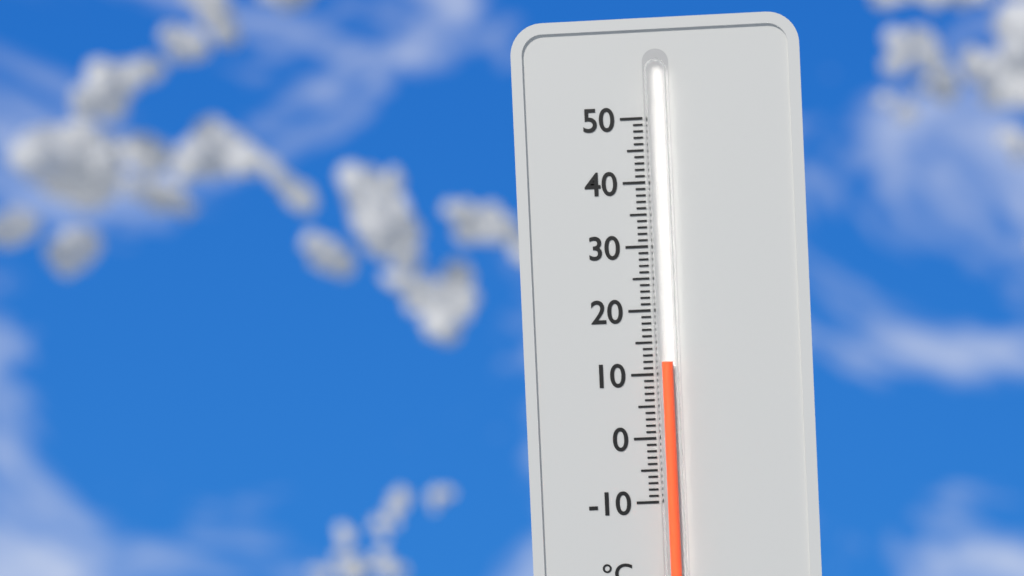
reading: 12 °C
